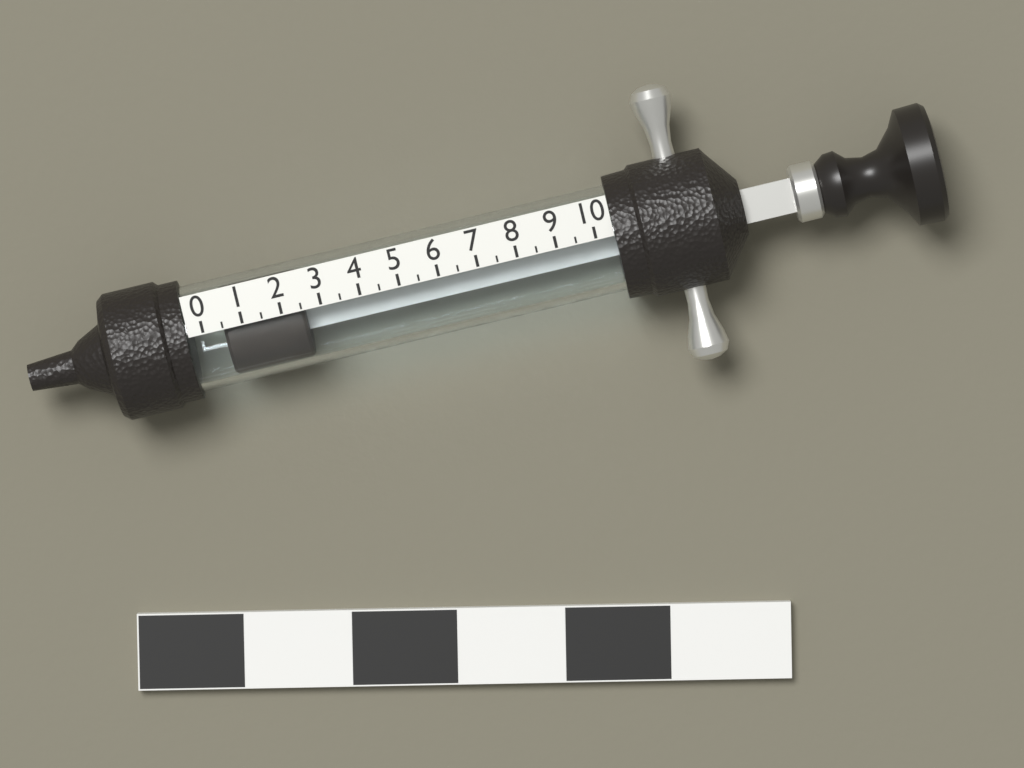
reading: 0.5 (no unit)
